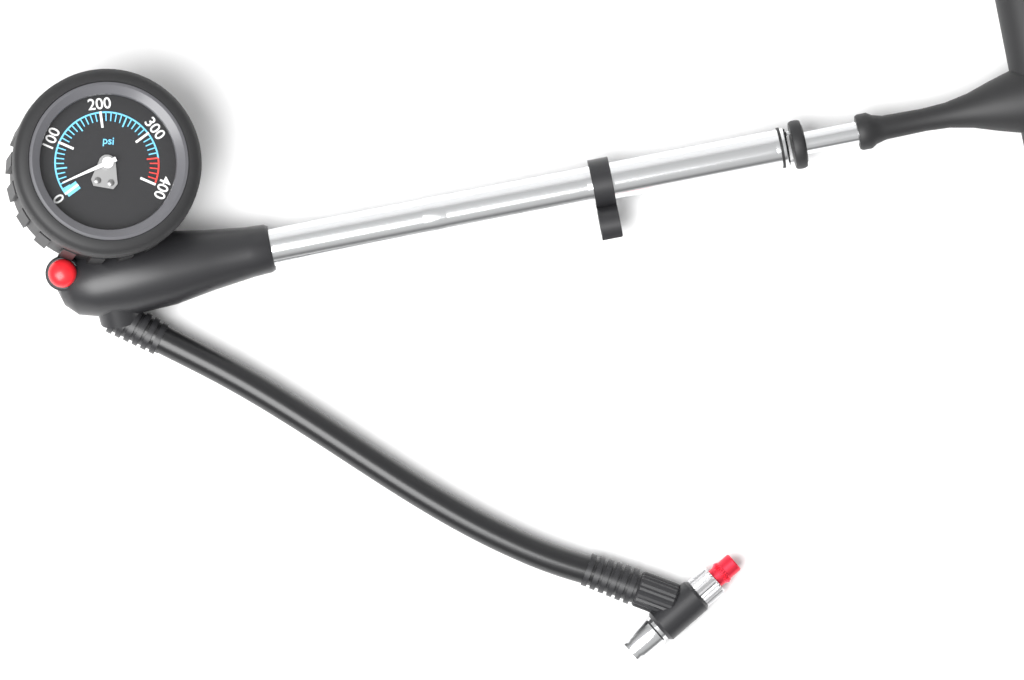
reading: 20 psi
